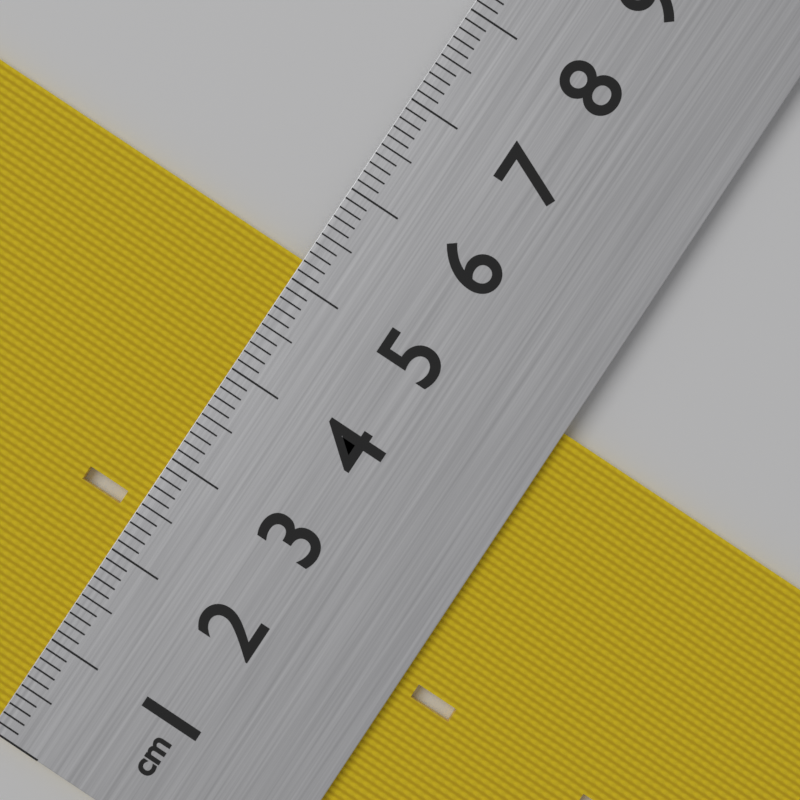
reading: 5.2 cm
